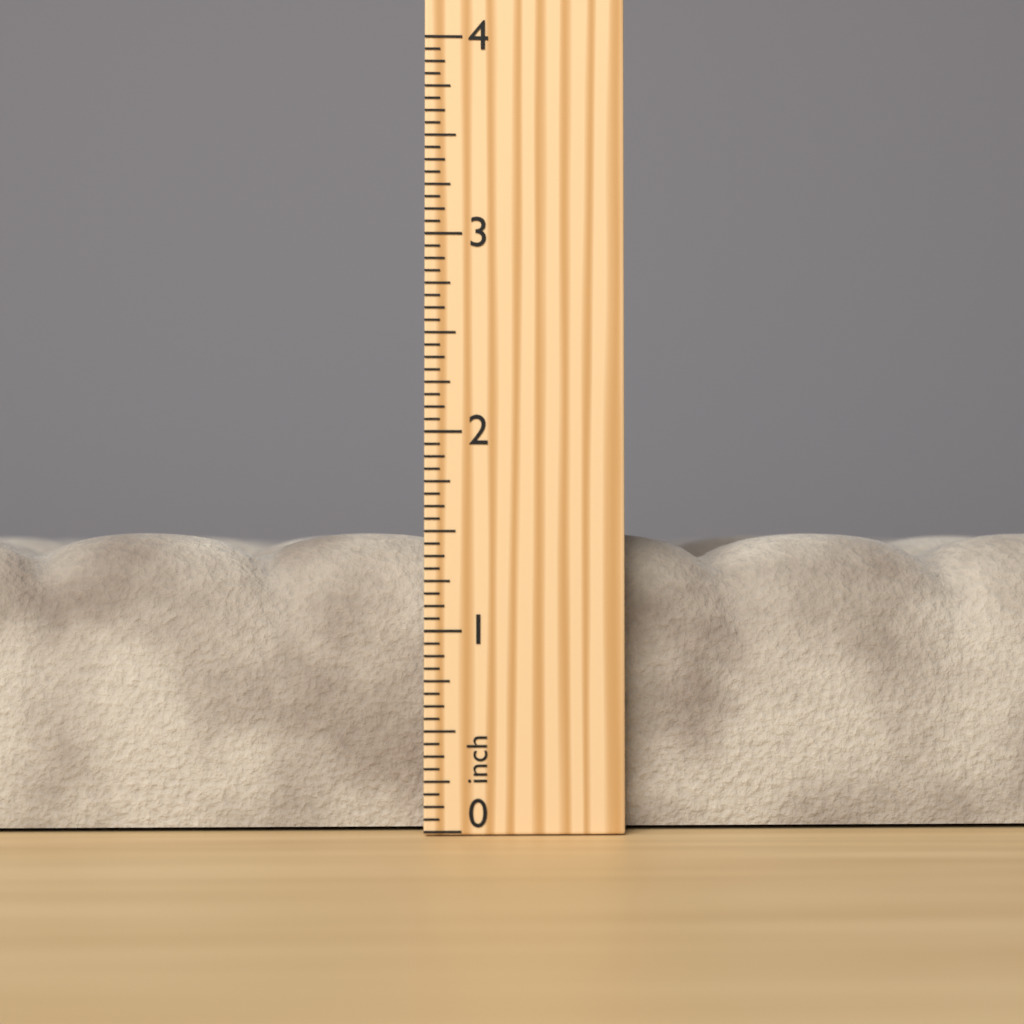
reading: 1.5000 inch
